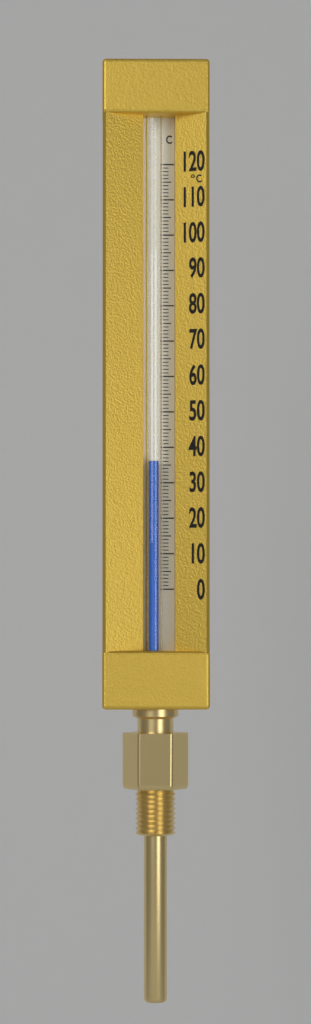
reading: 36 °C
